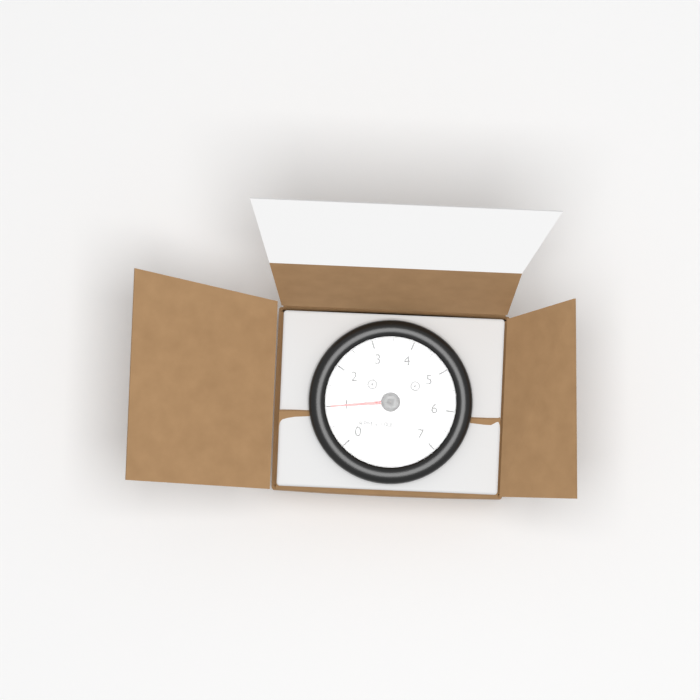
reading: 1.0 RPM x 1000
